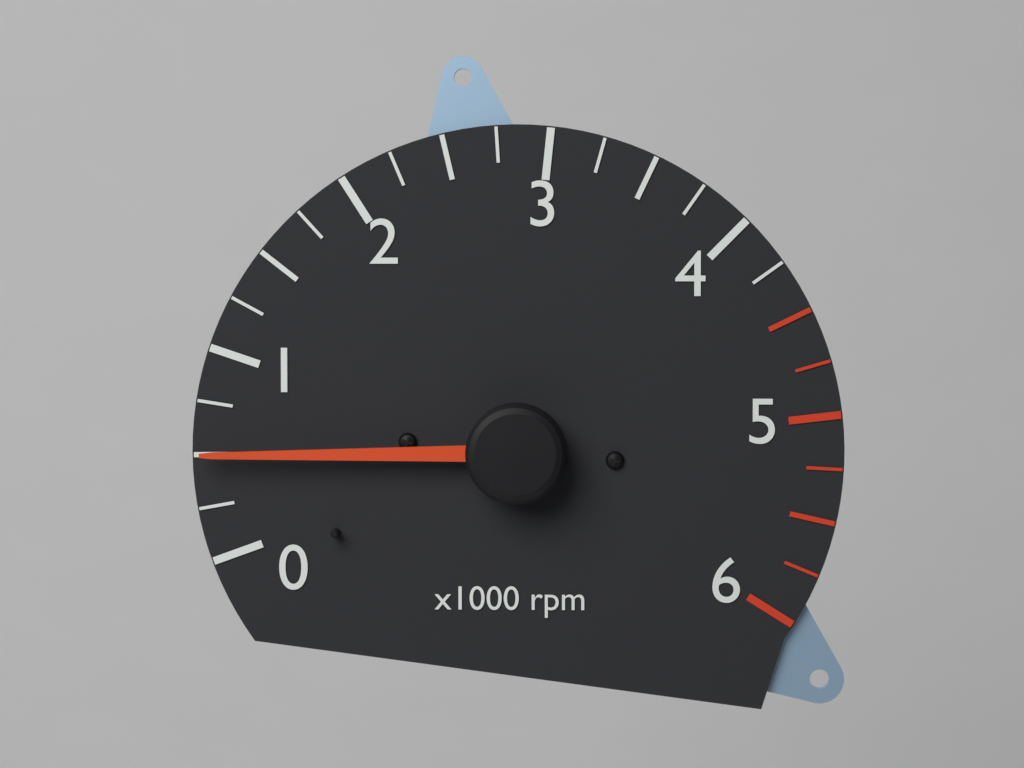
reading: 500 rpm
